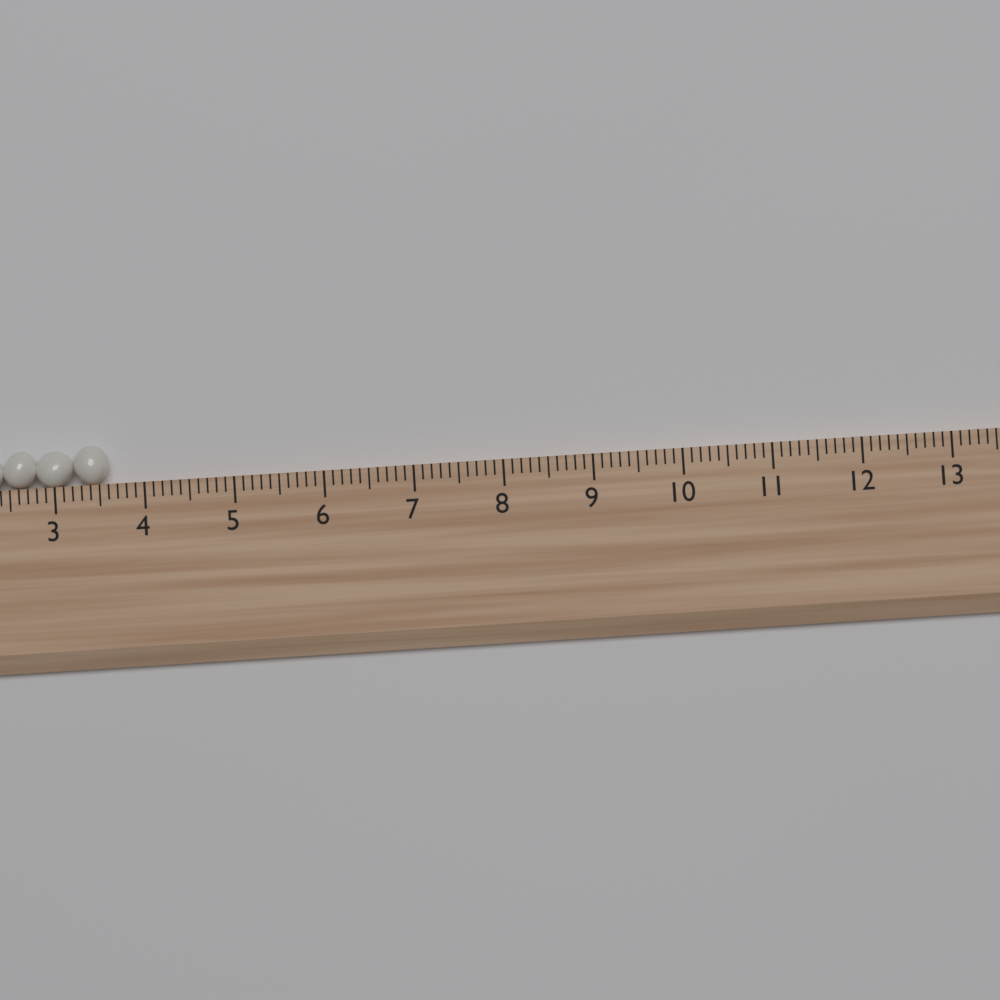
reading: 3.6 (no unit)
